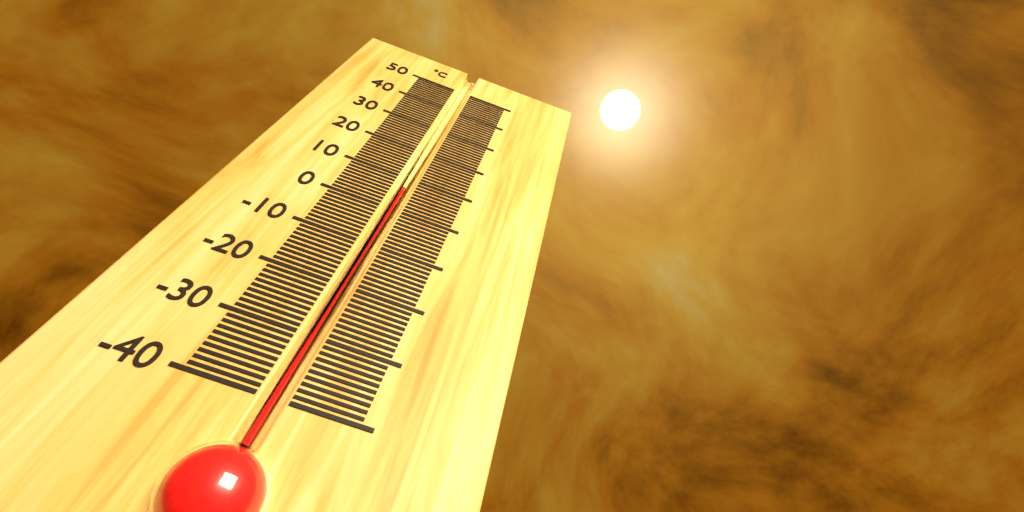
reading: 7 °C
